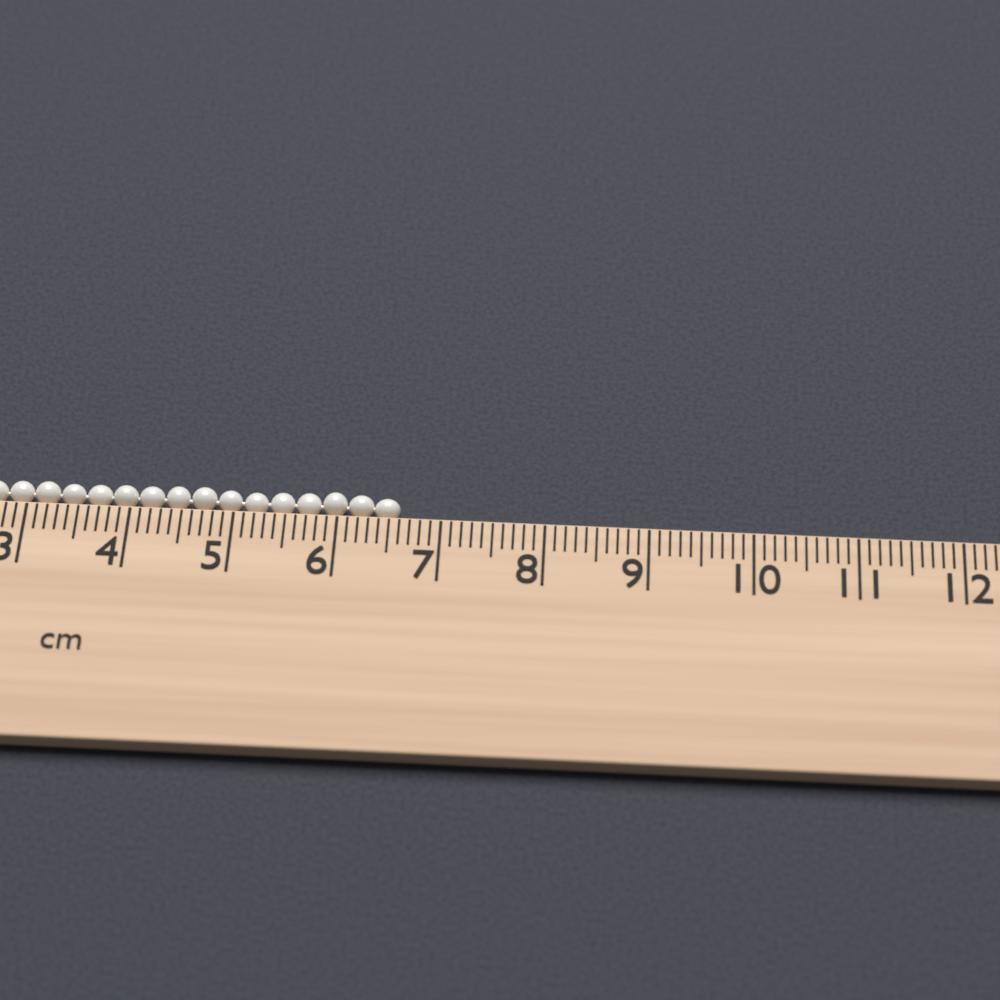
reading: 6.6 cm
